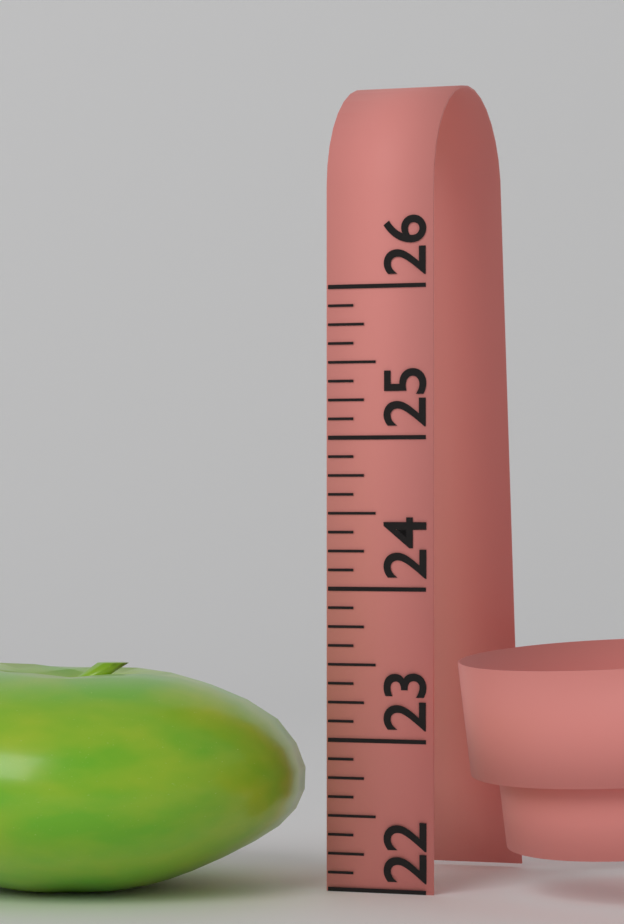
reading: 23.500 (no unit)
